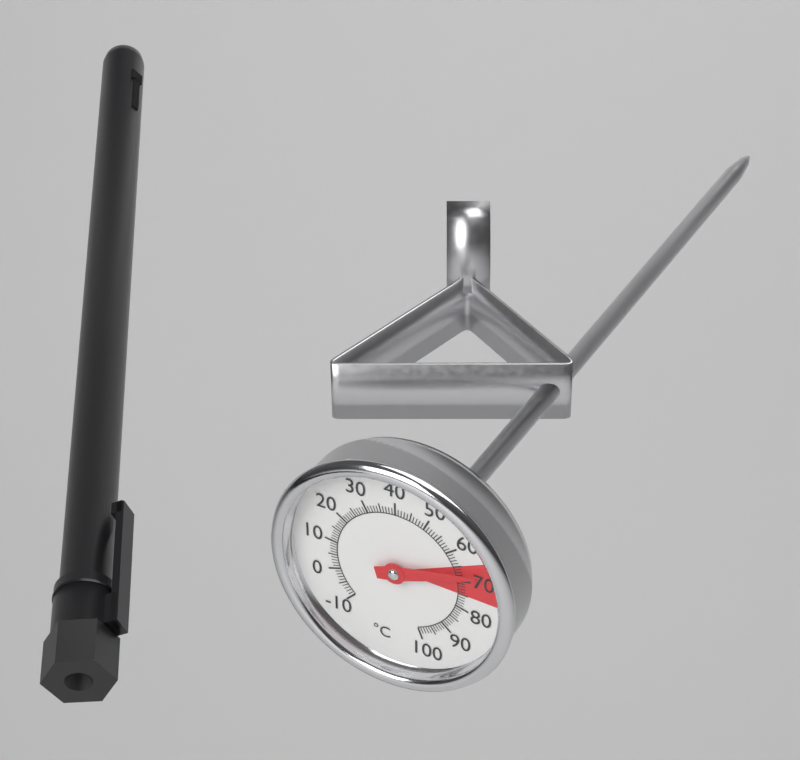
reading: 68 °C
